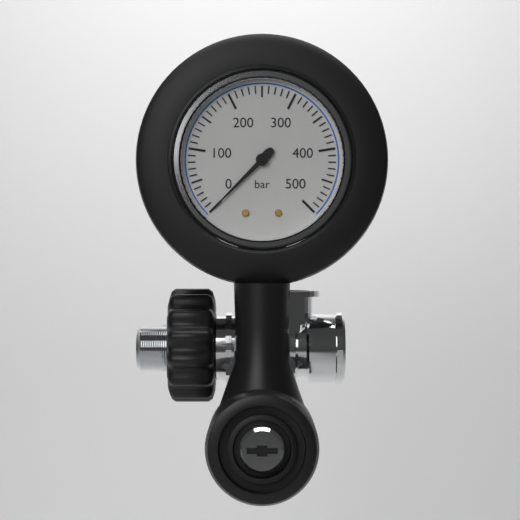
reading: 0 bar
